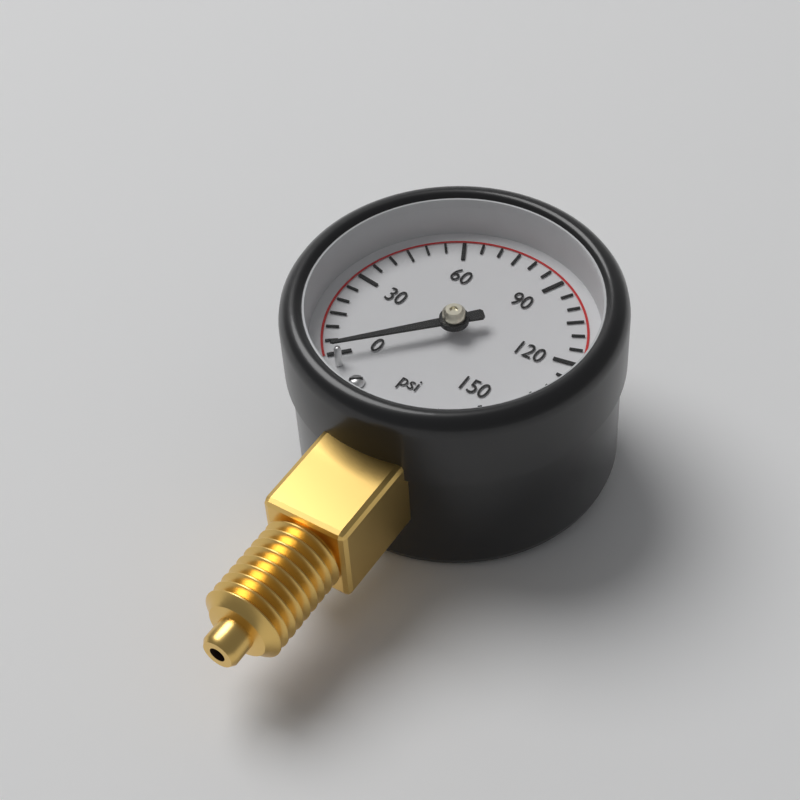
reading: 0 psi
